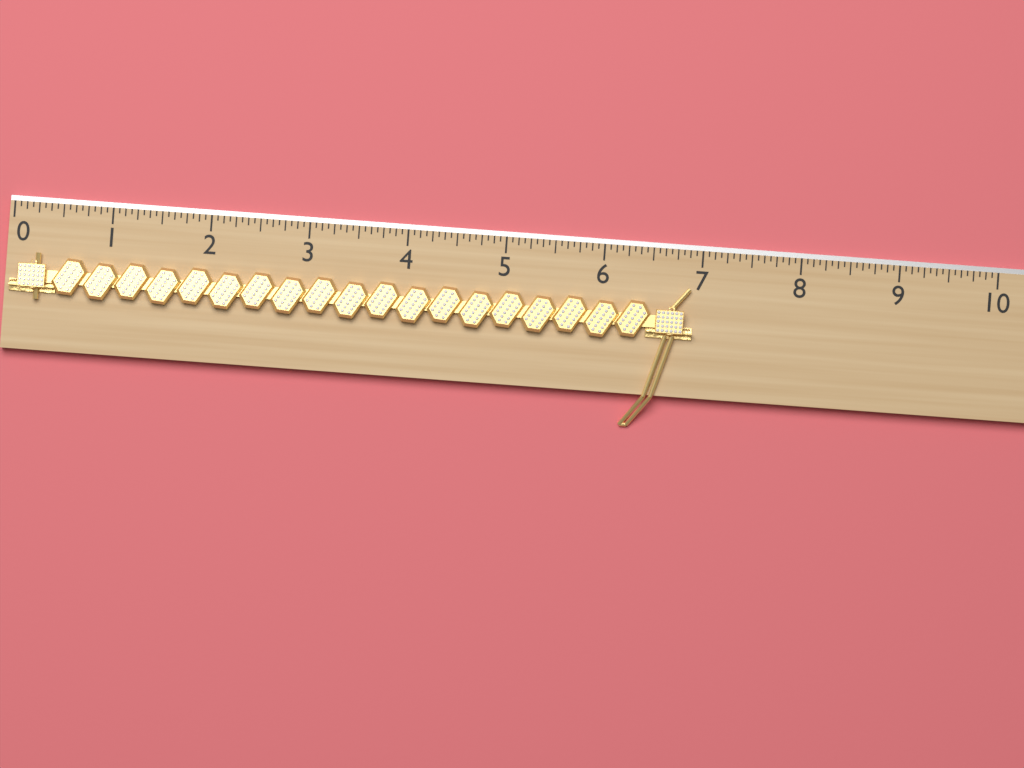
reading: 6.9375 (no unit)
